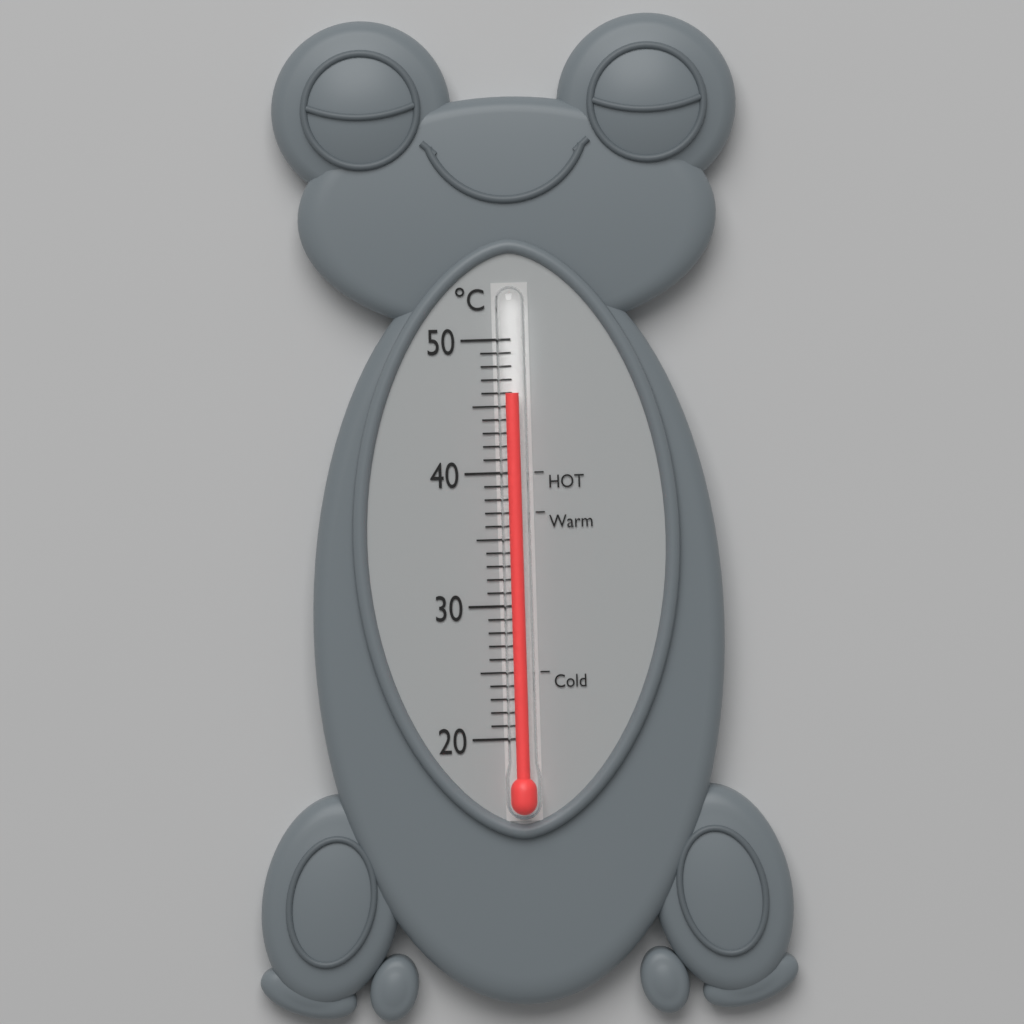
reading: 46 °C
